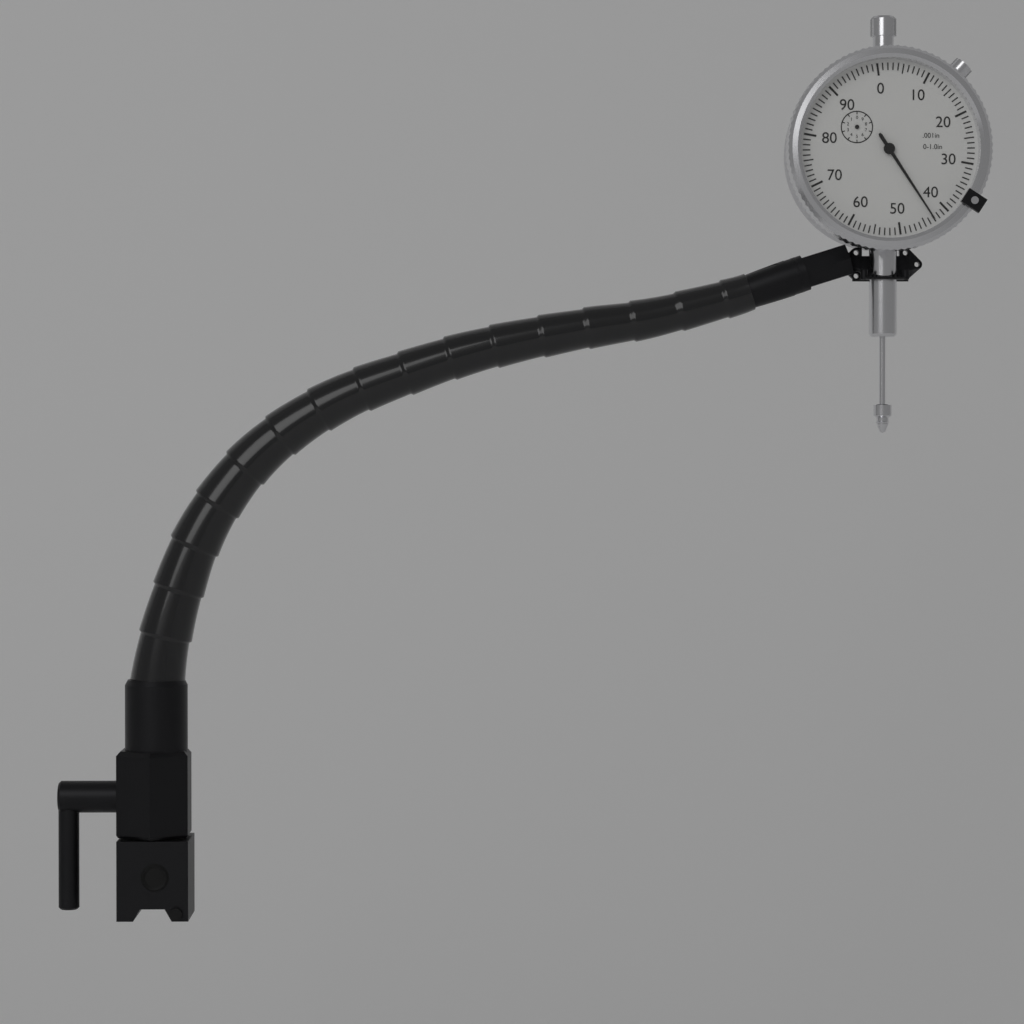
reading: 0.043 in
